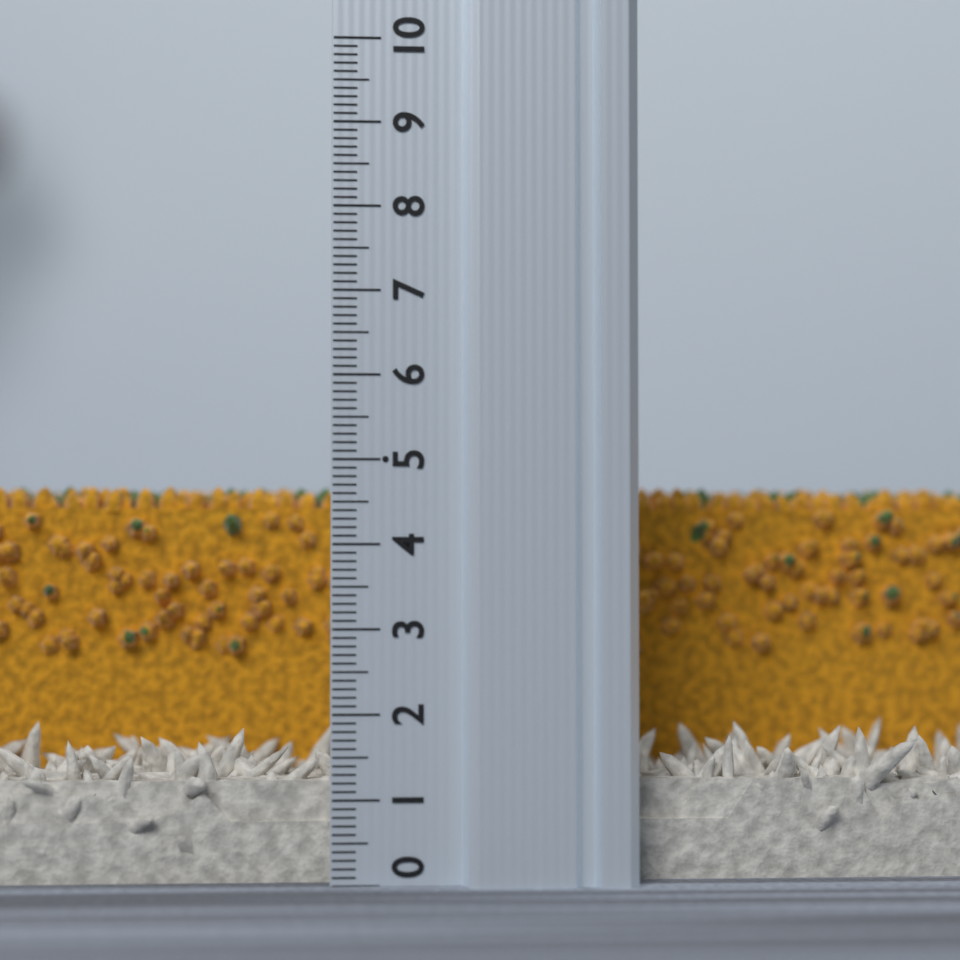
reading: 4.8 (no unit)
